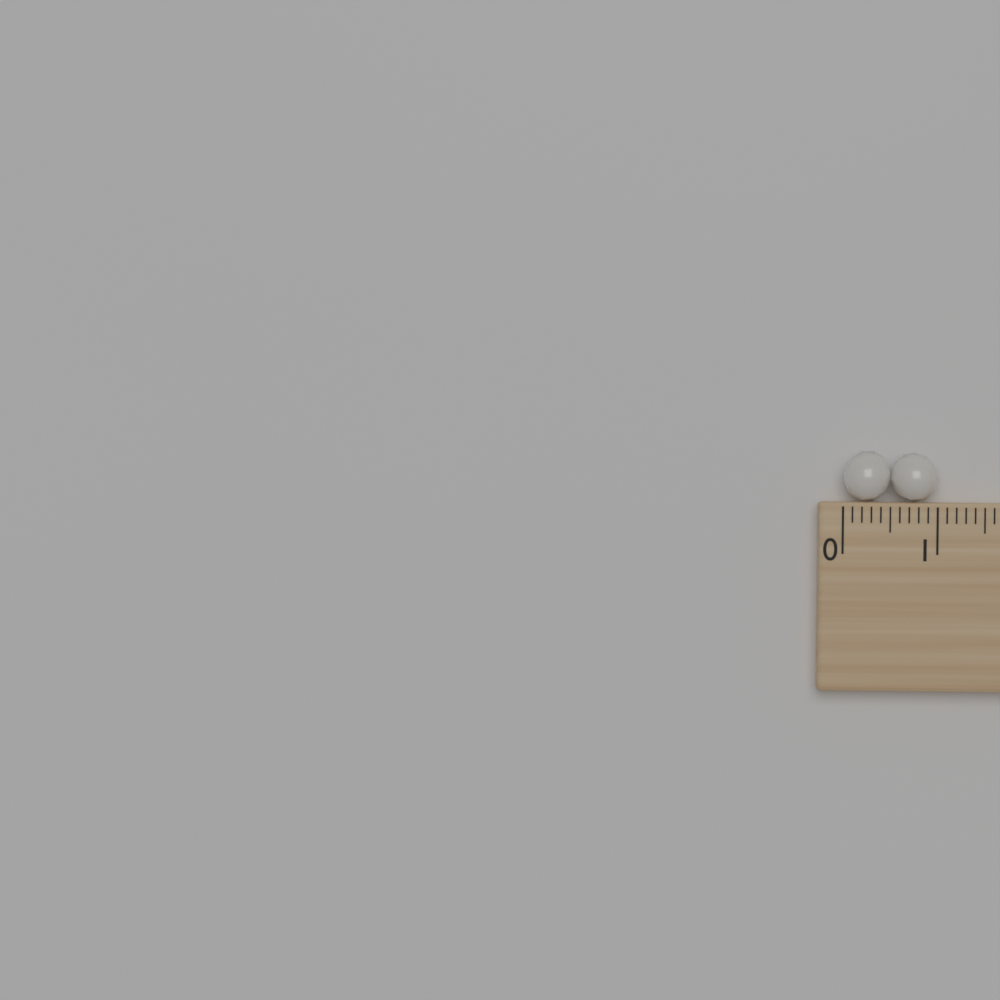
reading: 1.0 (no unit)
